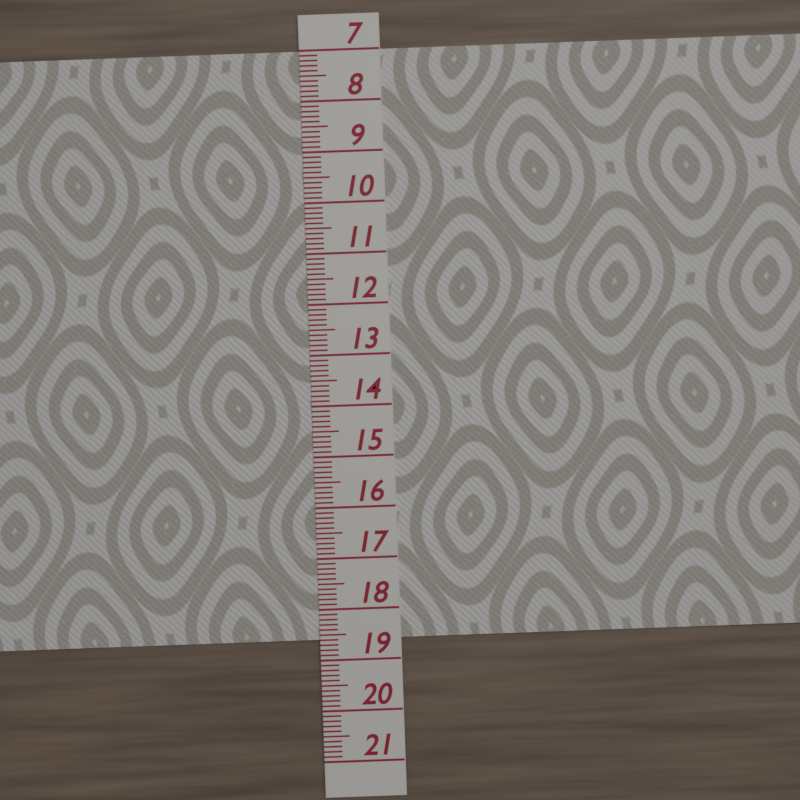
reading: 18.6 (no unit)
